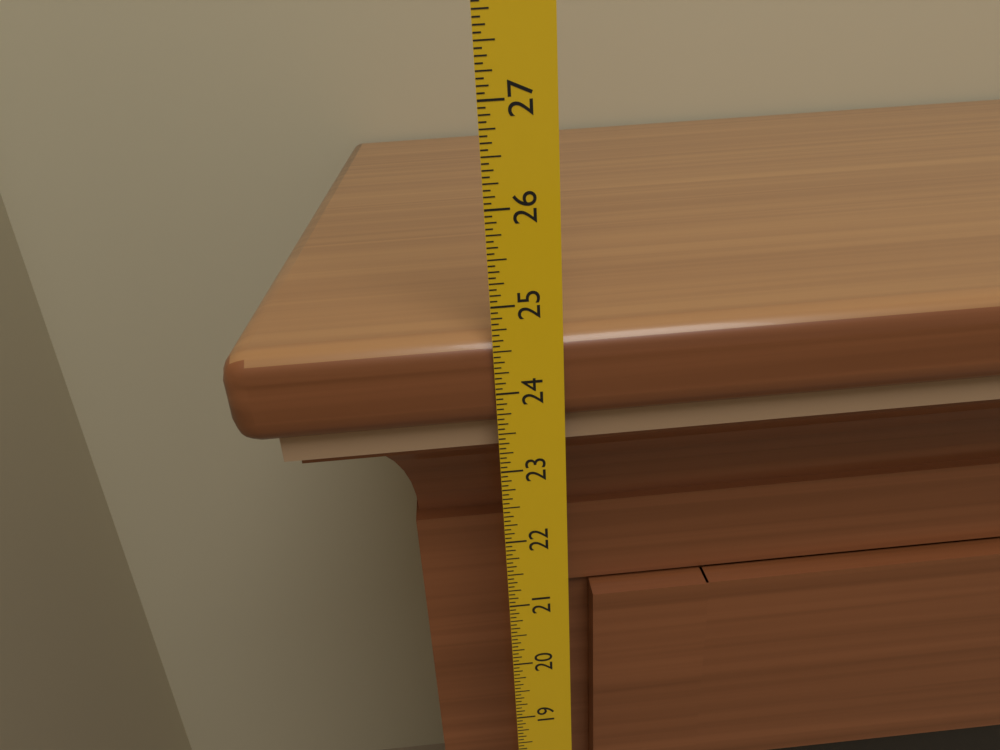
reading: 24.6250 in
